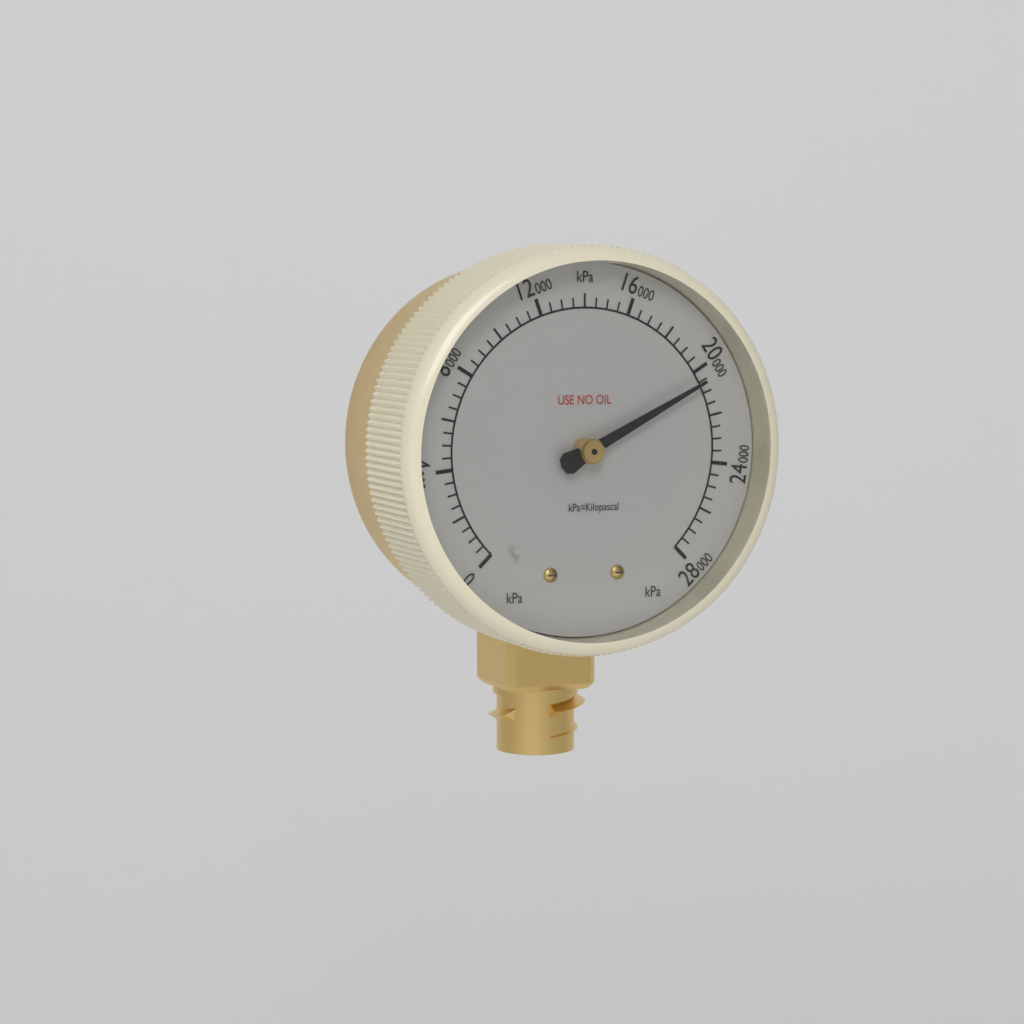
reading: 20500 kPa
